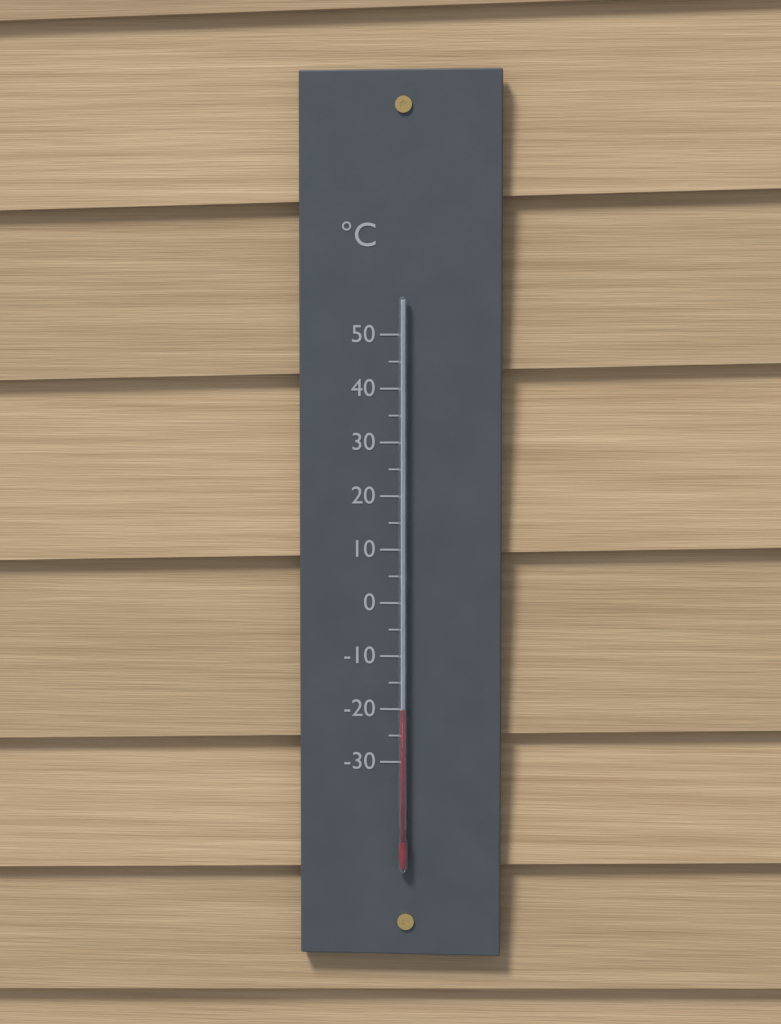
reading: -20 °C
